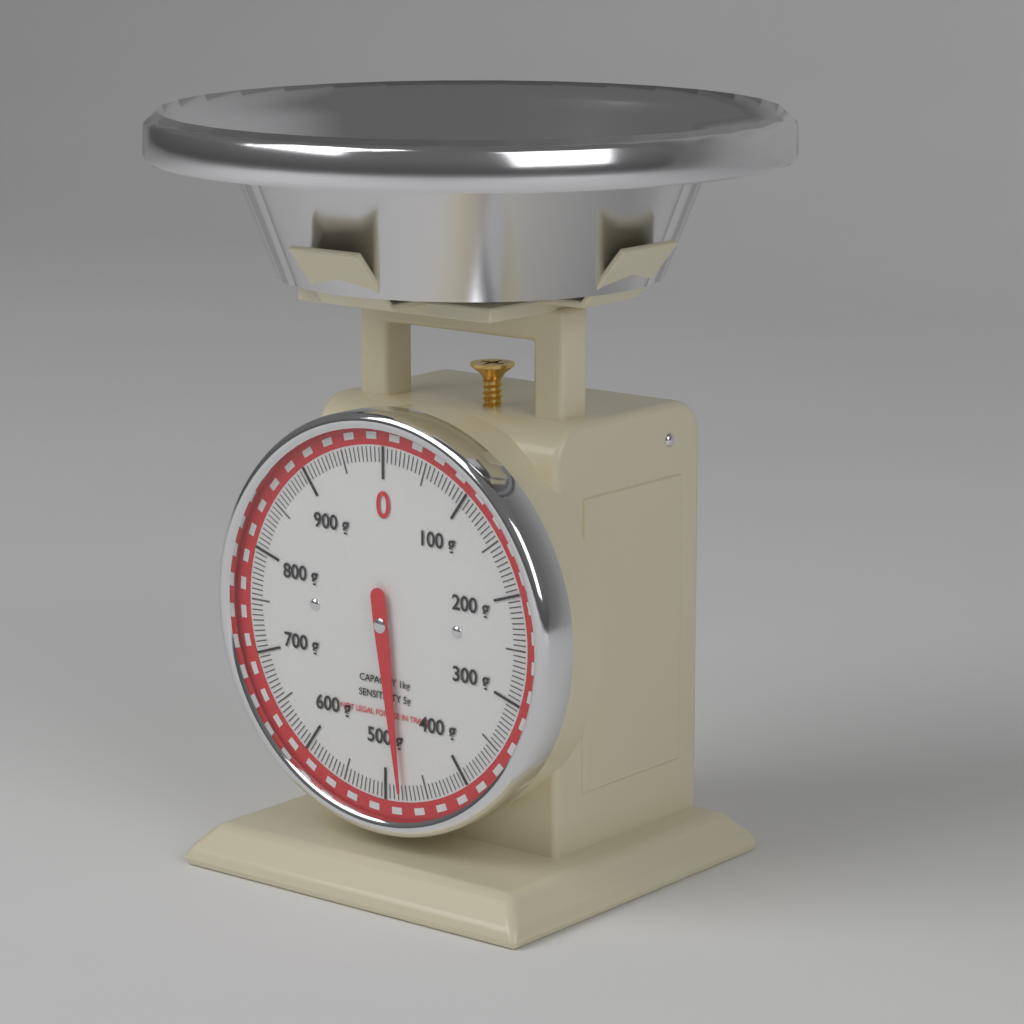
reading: 480 g
